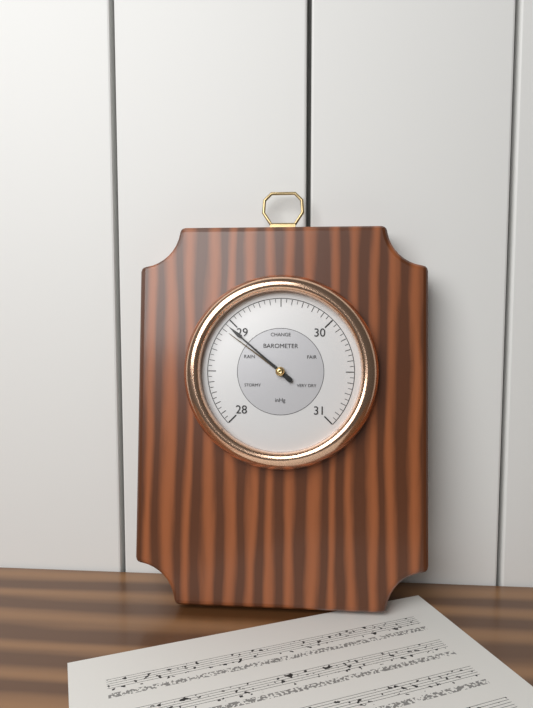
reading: 28.95 inHg
